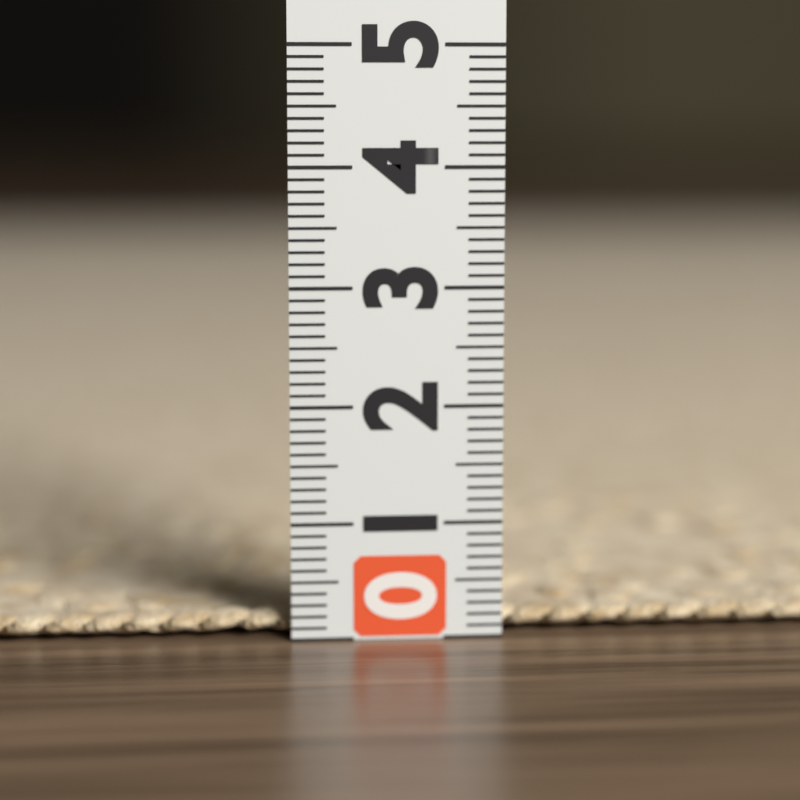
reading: 0.2 (no unit)
